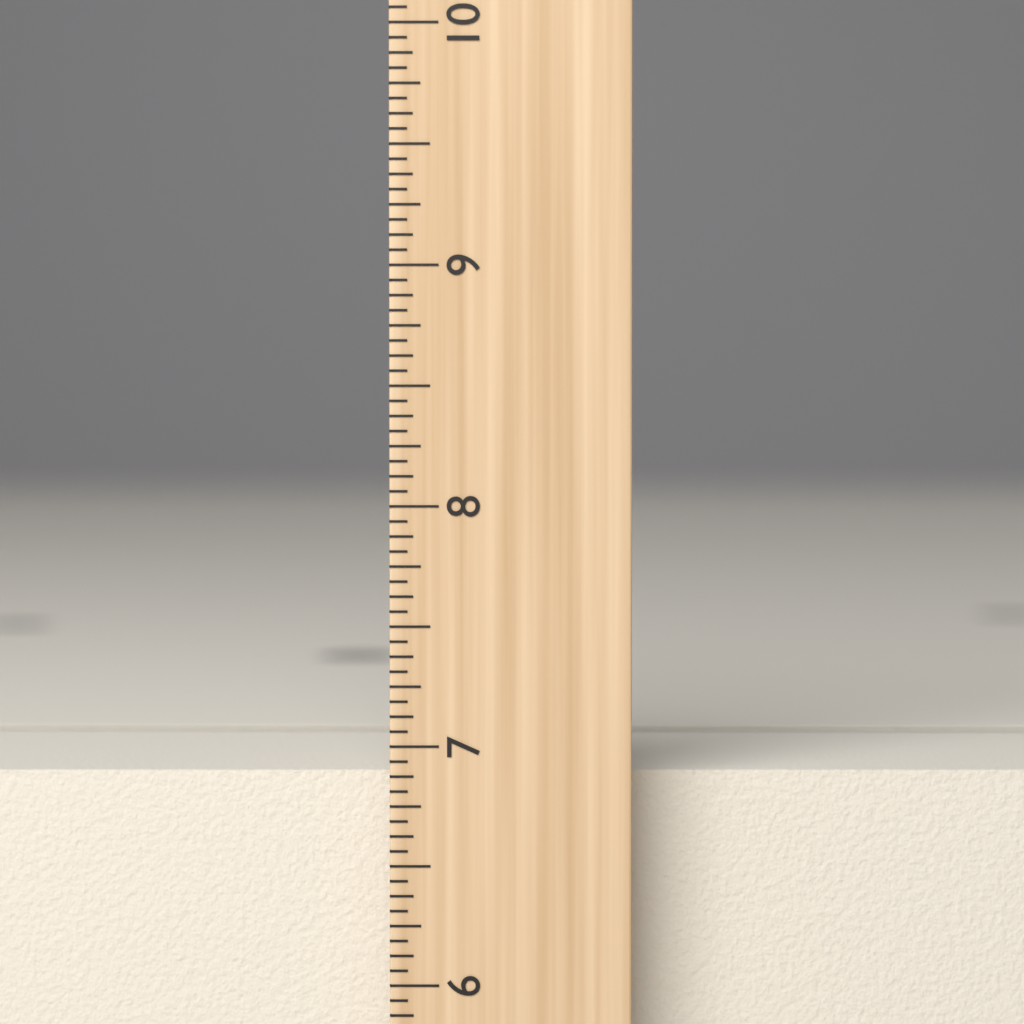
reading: 6.8750 inch
